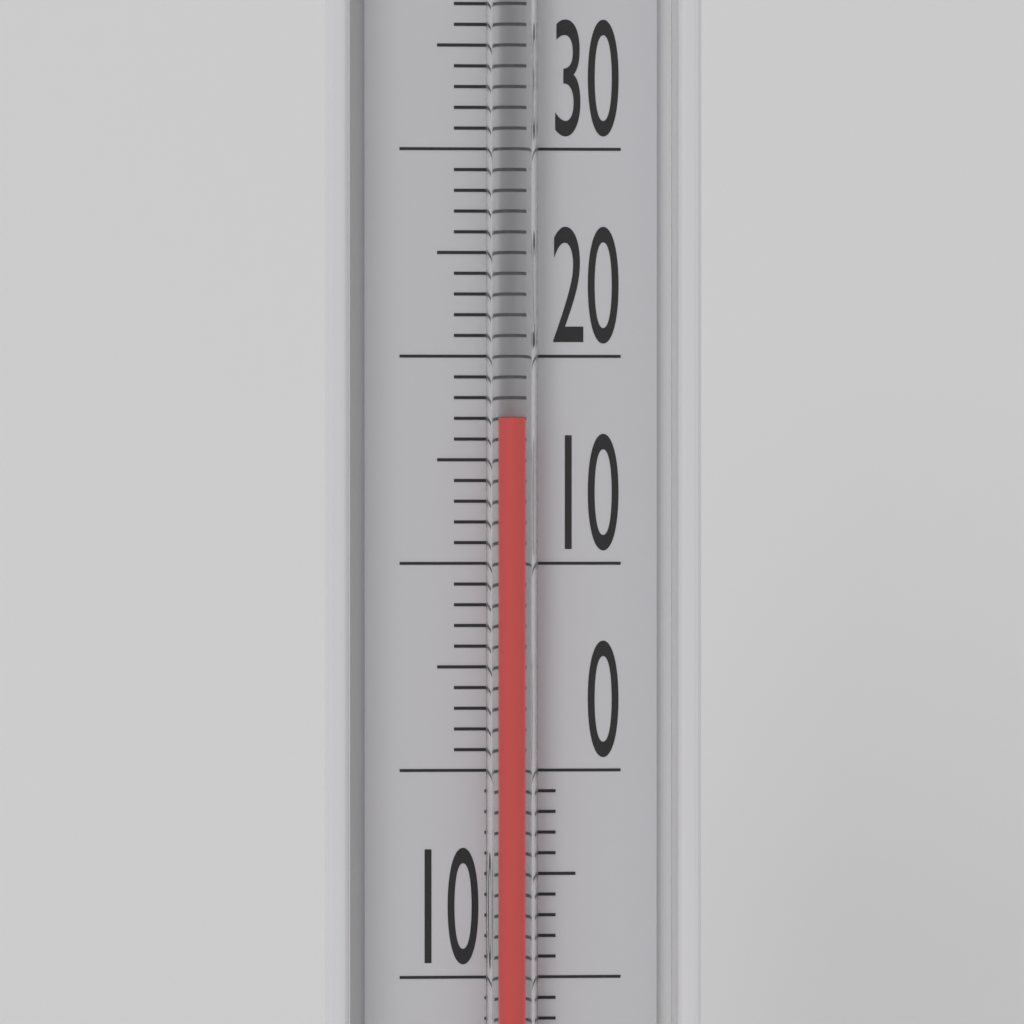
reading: 17 °C
